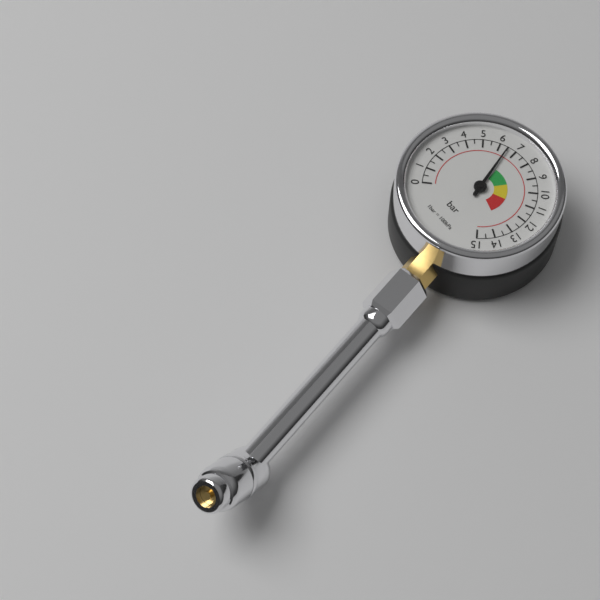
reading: 6.5 bar
